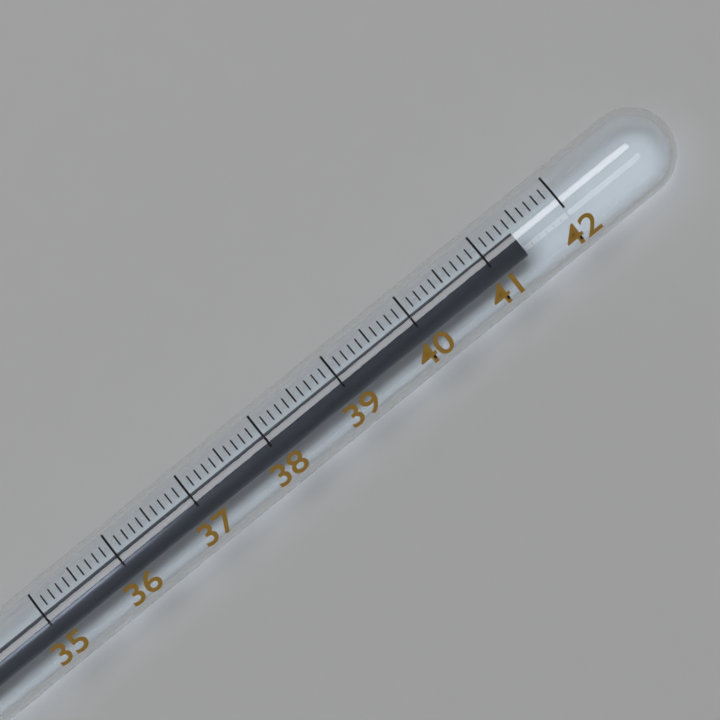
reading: 41.4 (no unit)
